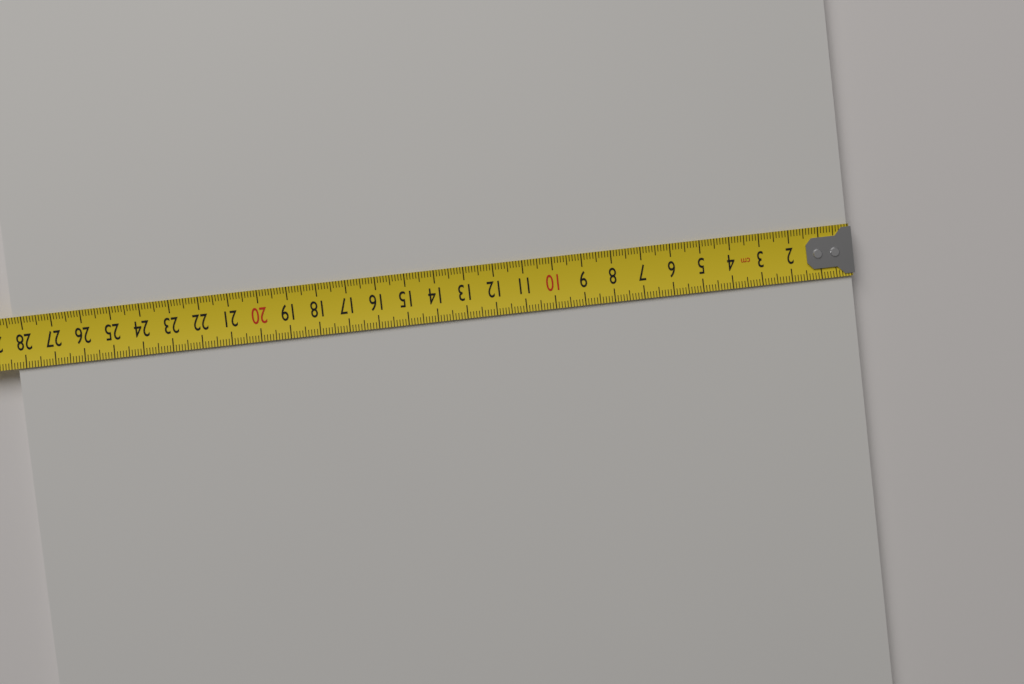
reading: 28.3 cm
